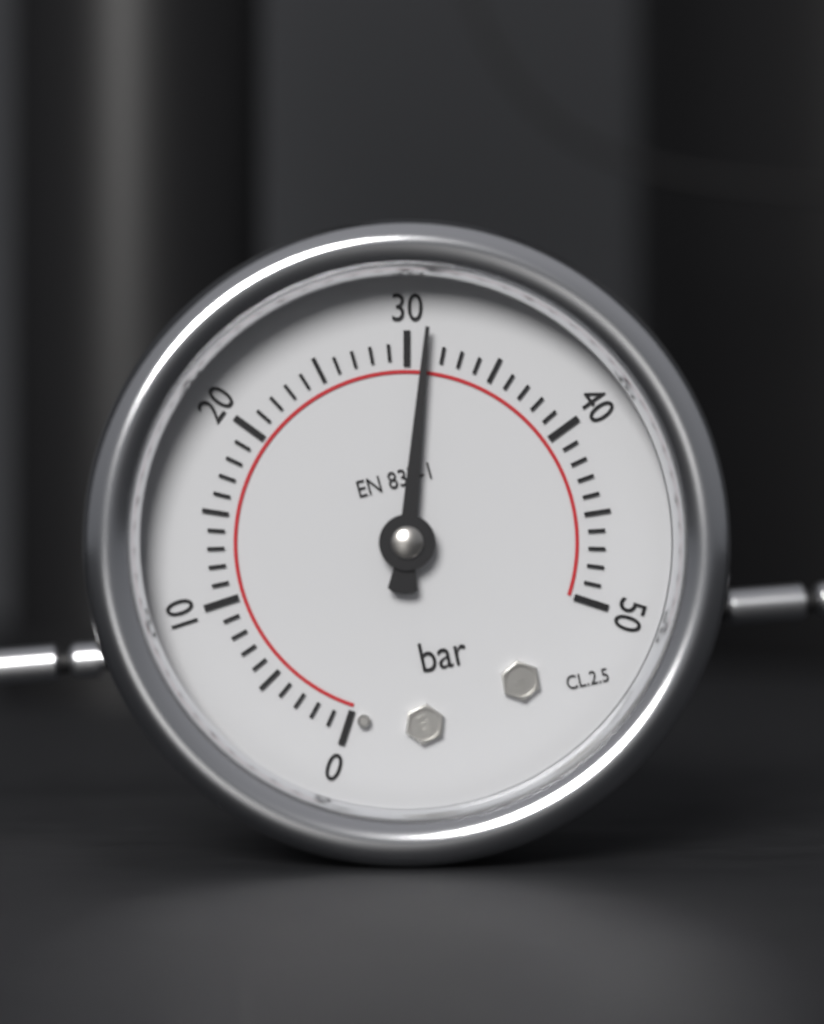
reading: 31 bar
